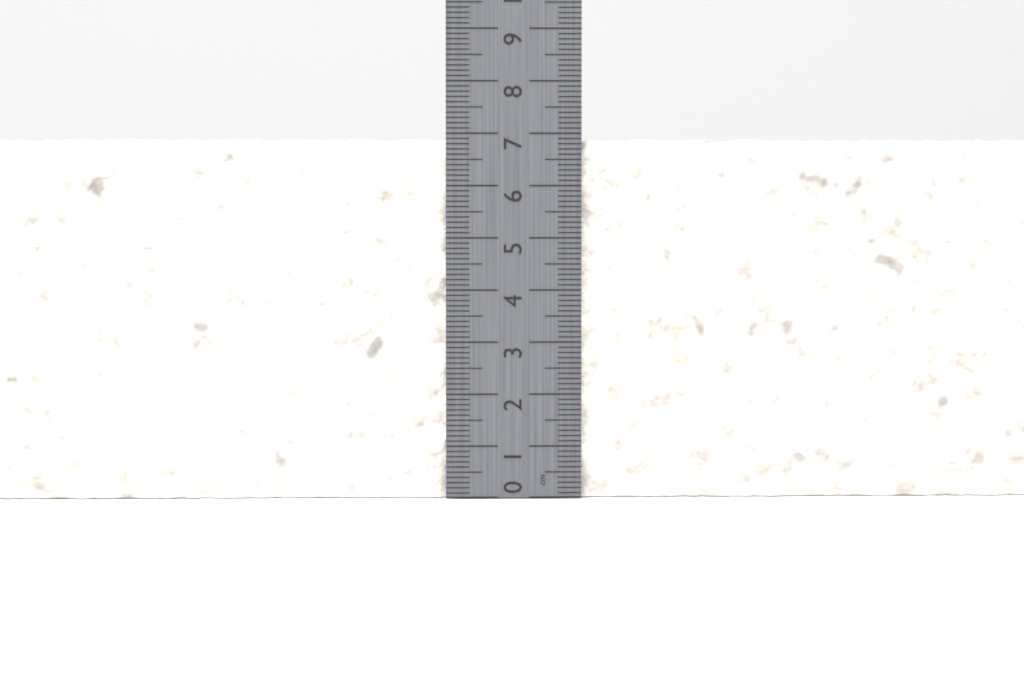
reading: 6.9 cm
